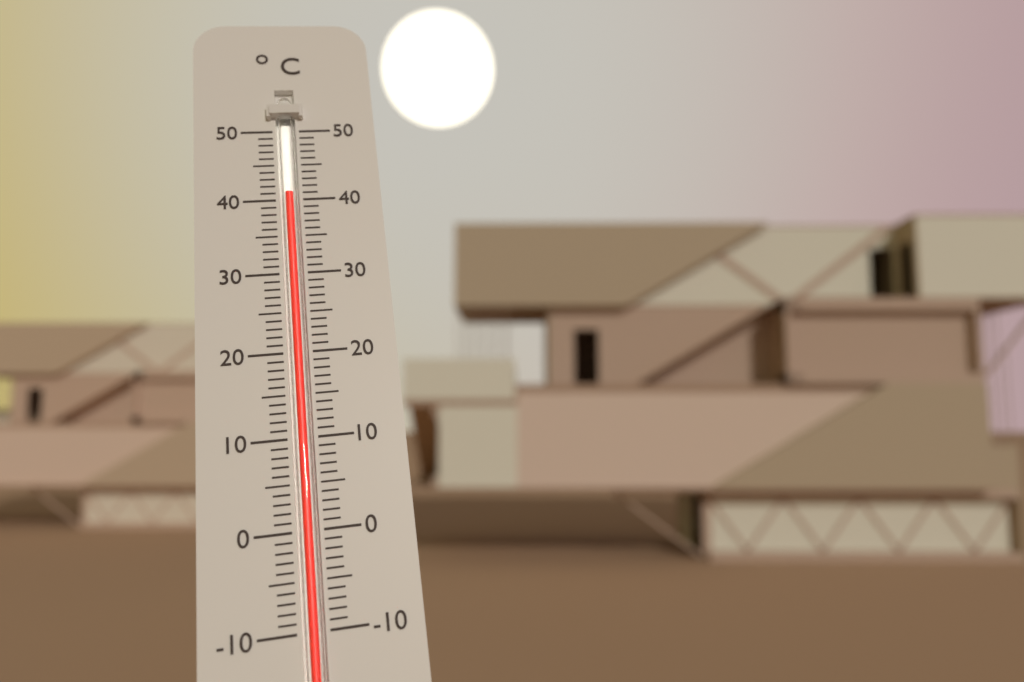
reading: 41 °C
